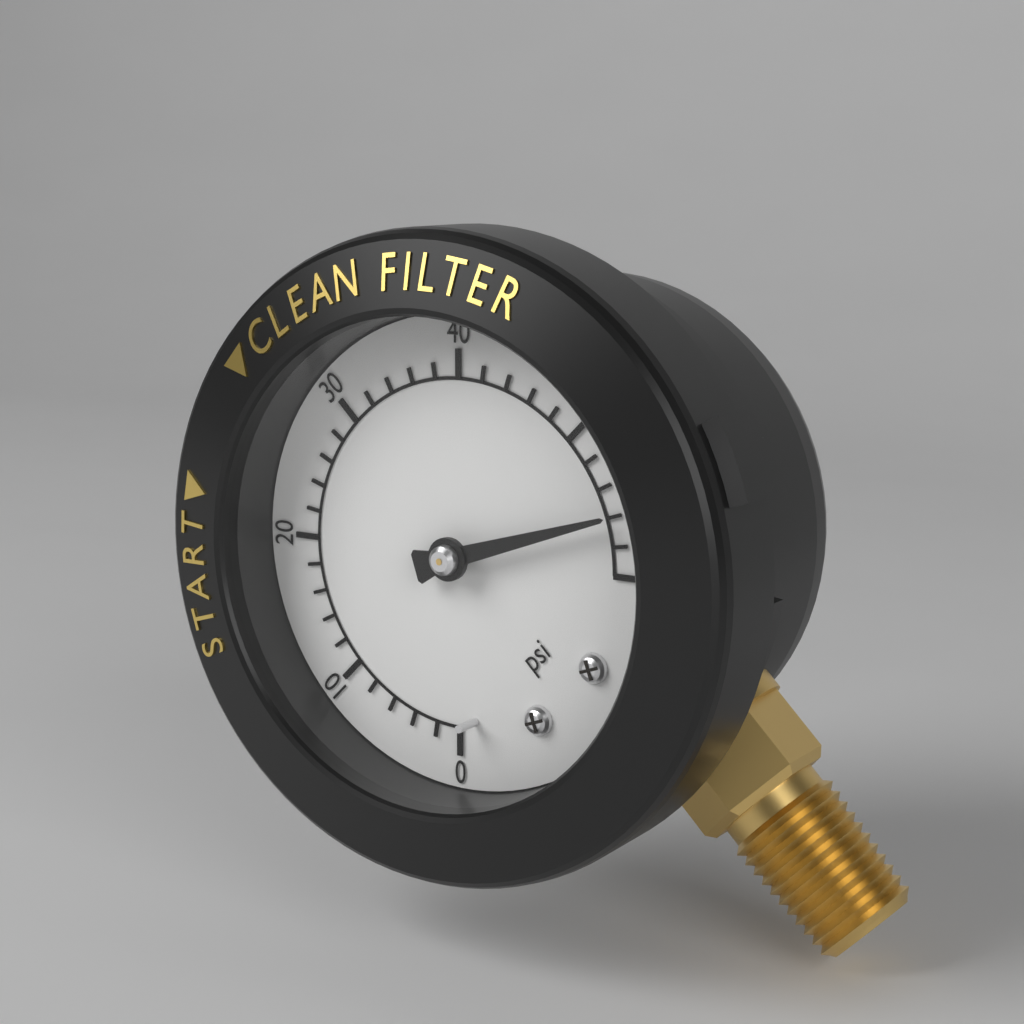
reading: 56 psi
